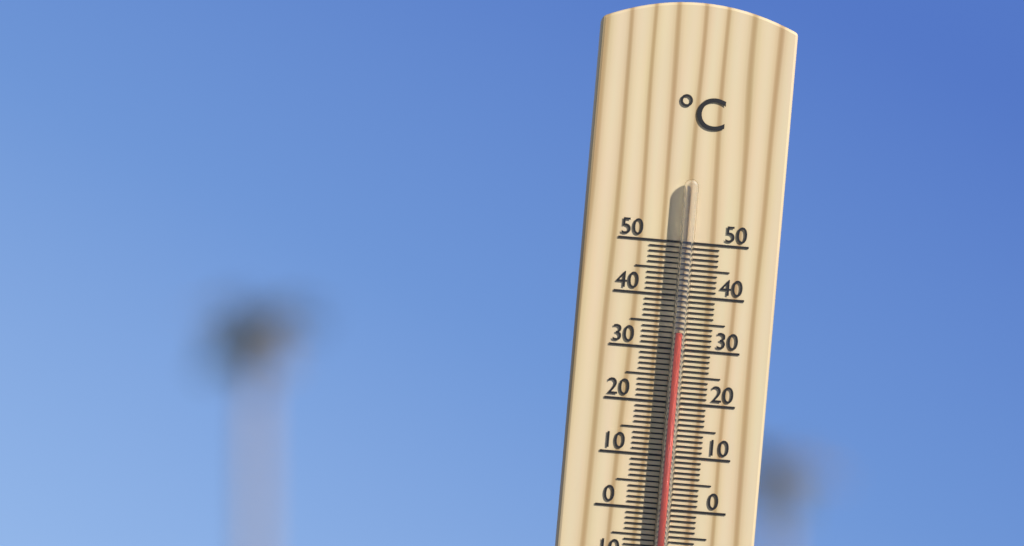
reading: 33 °C
